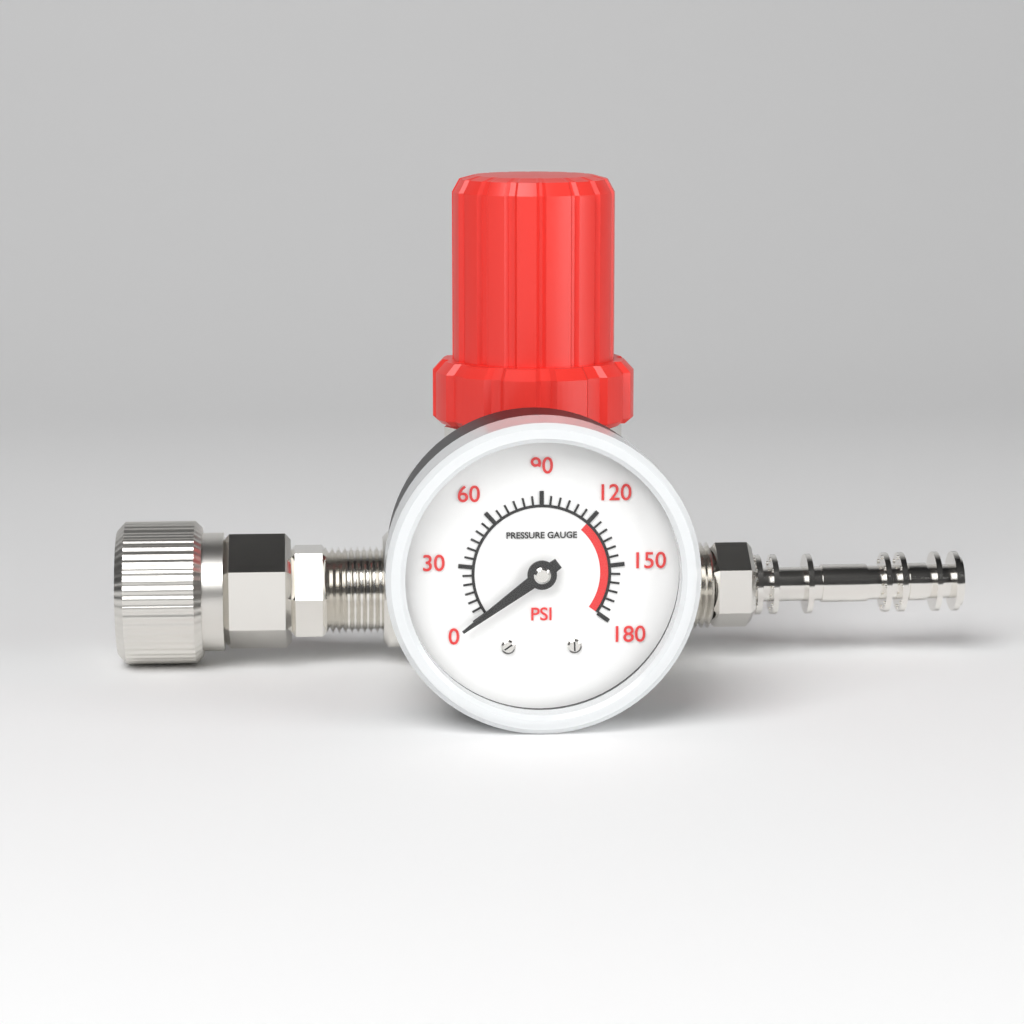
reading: 0 psi
